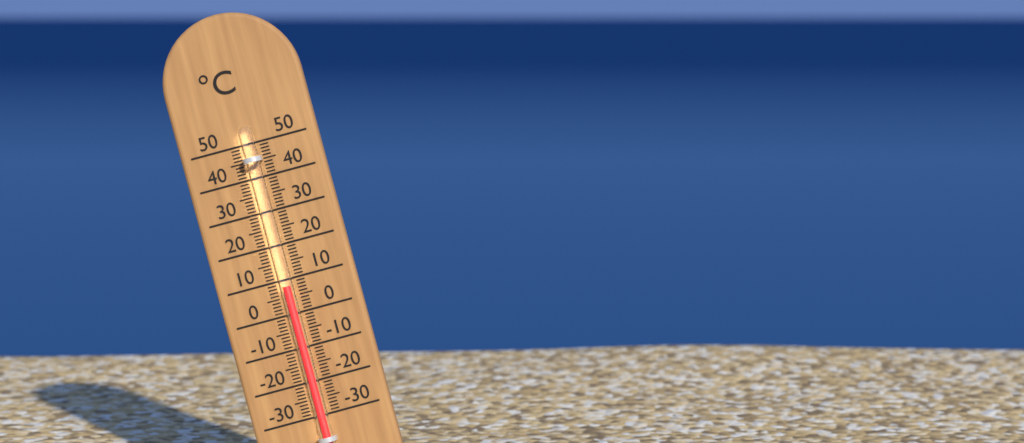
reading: 8 °C
